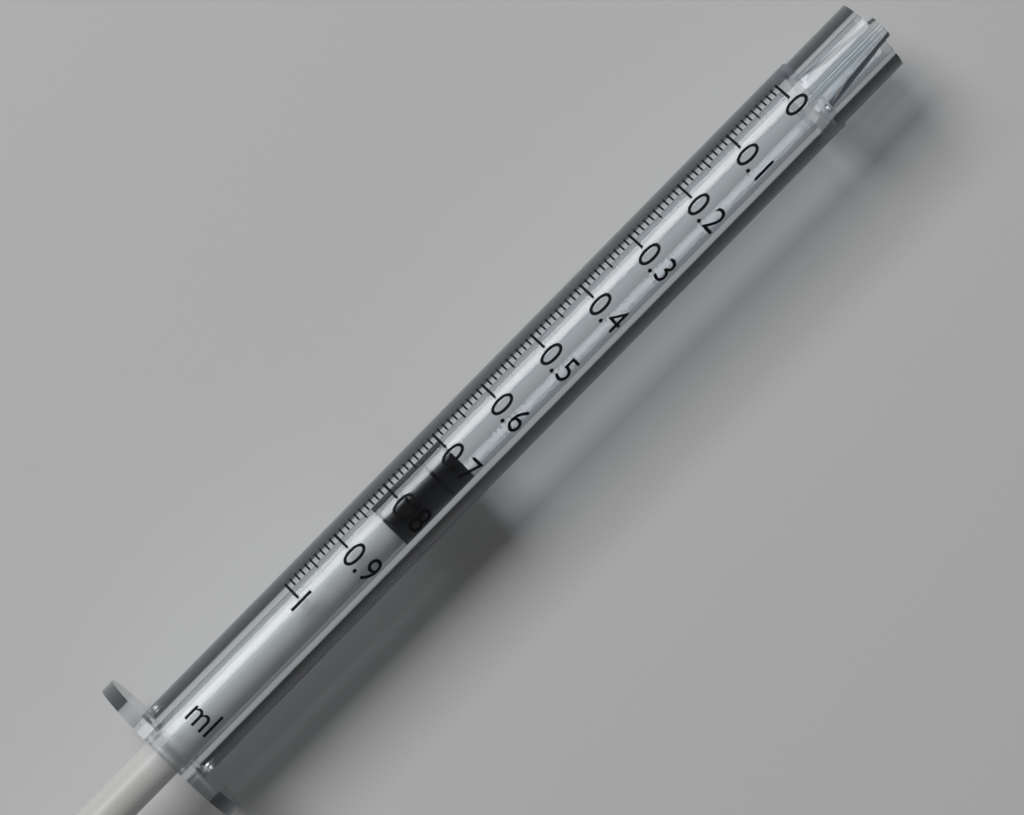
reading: 0.70 ml
